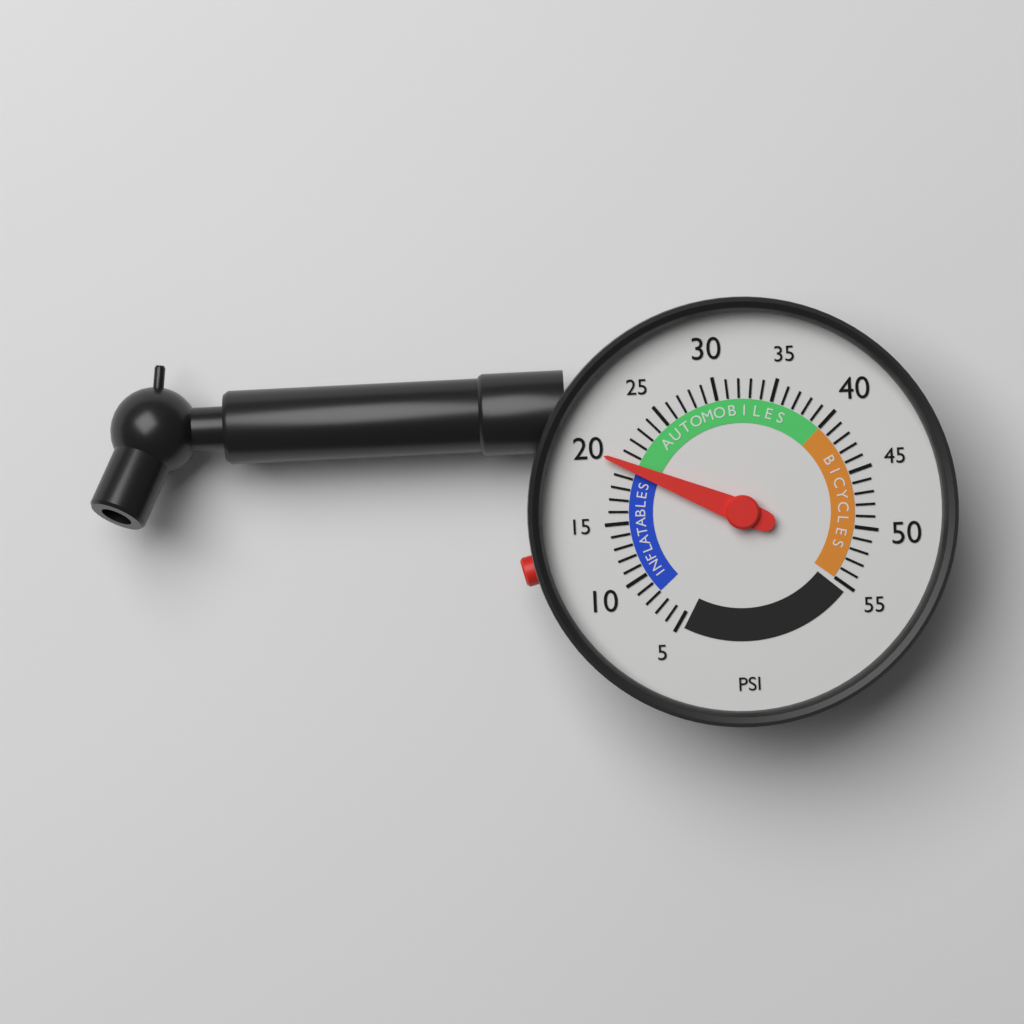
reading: 20 psi
